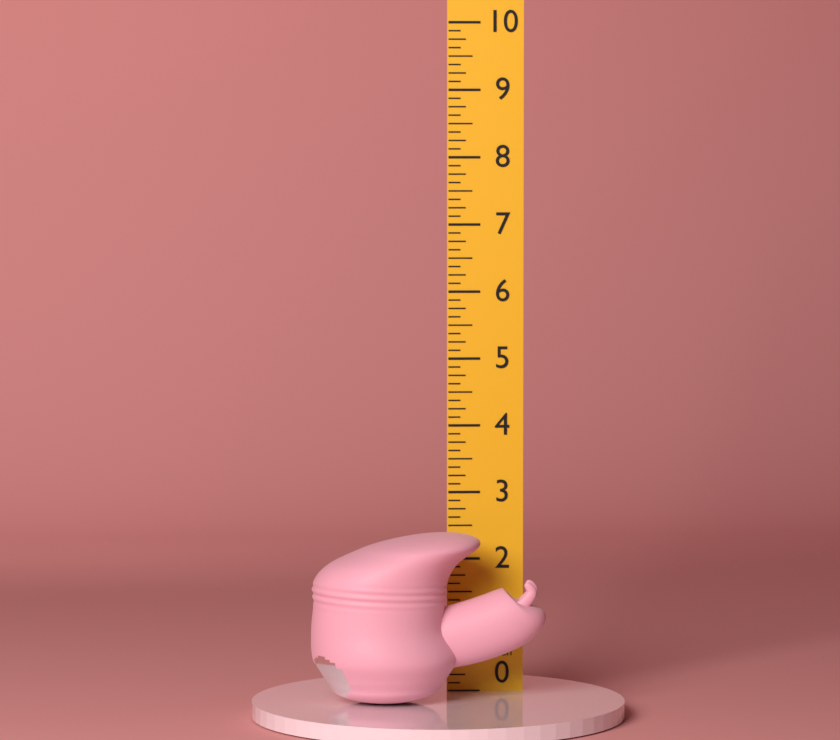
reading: 2.500 in
